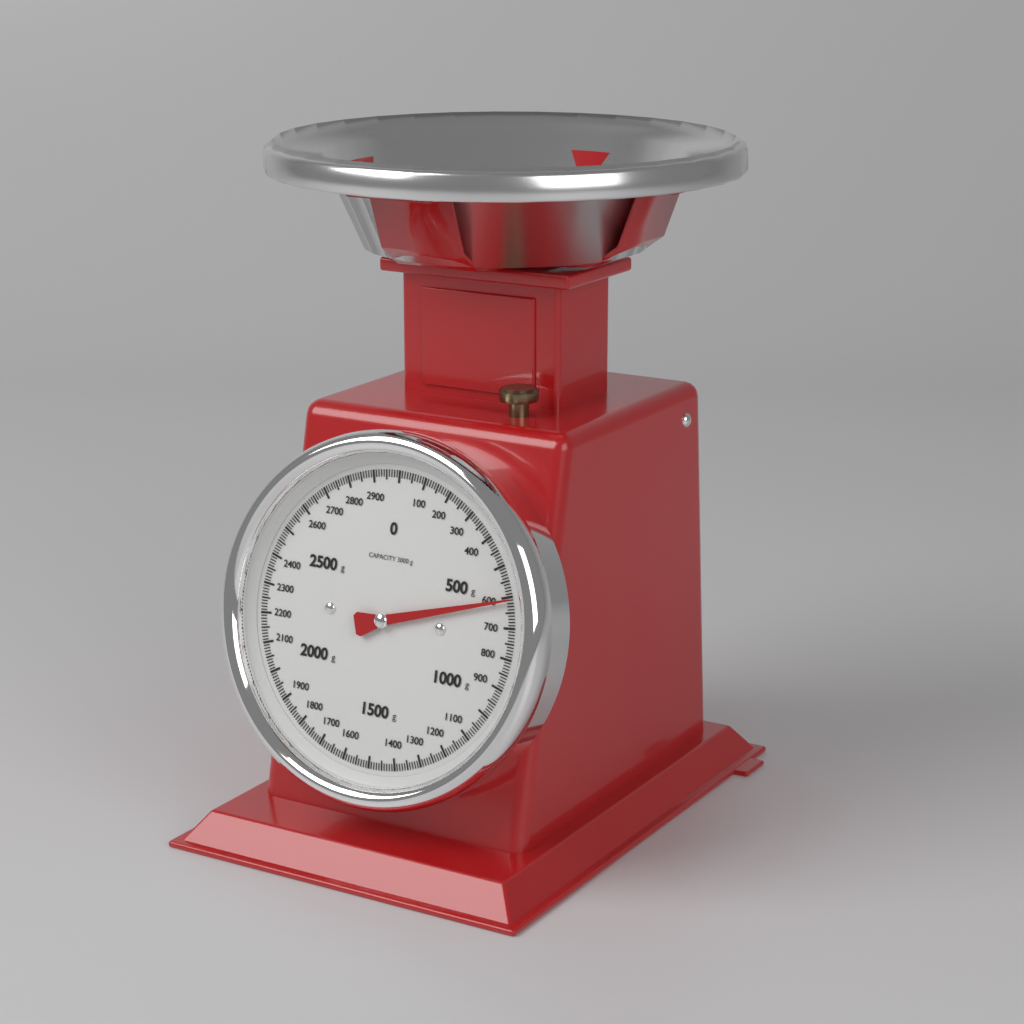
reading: 610 g
